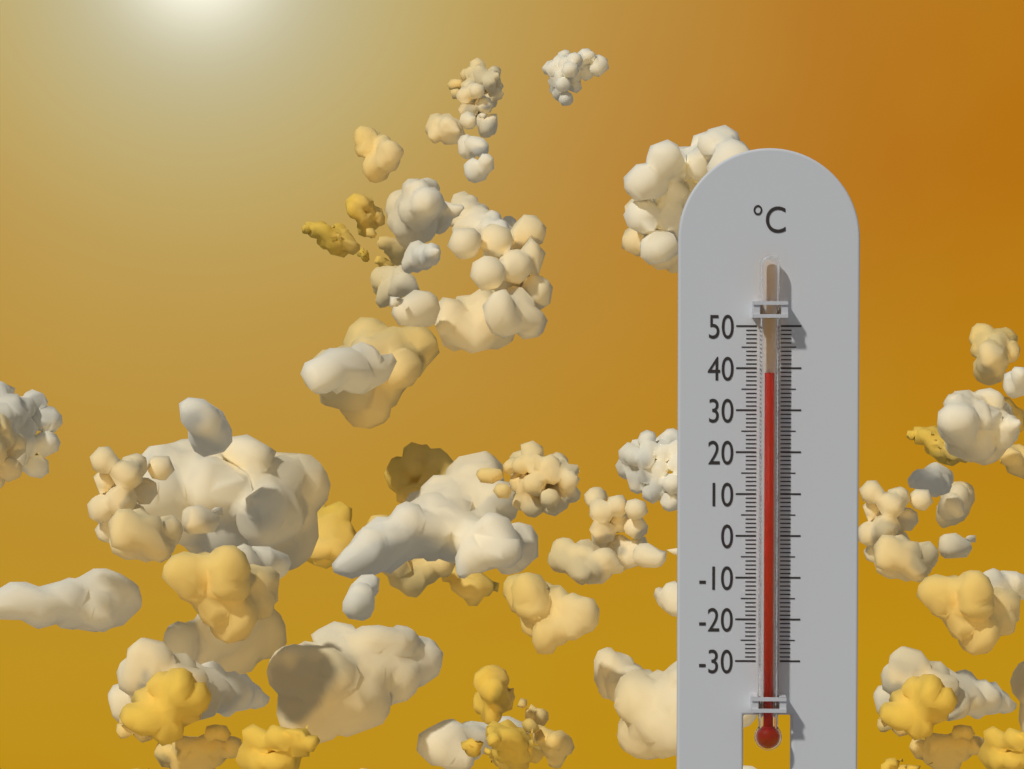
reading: 39 °C
